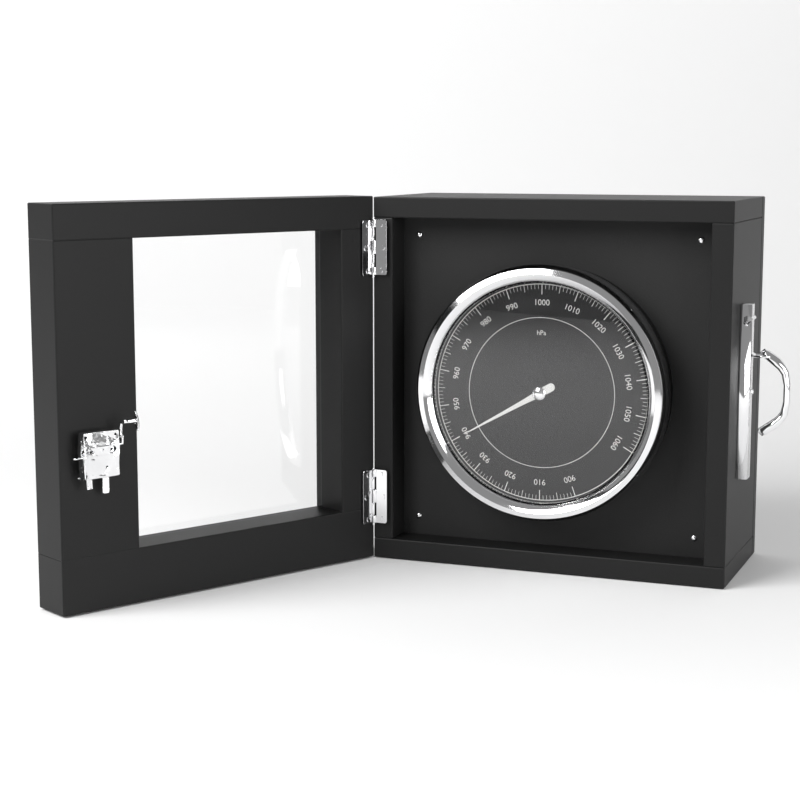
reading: 940 hPa
